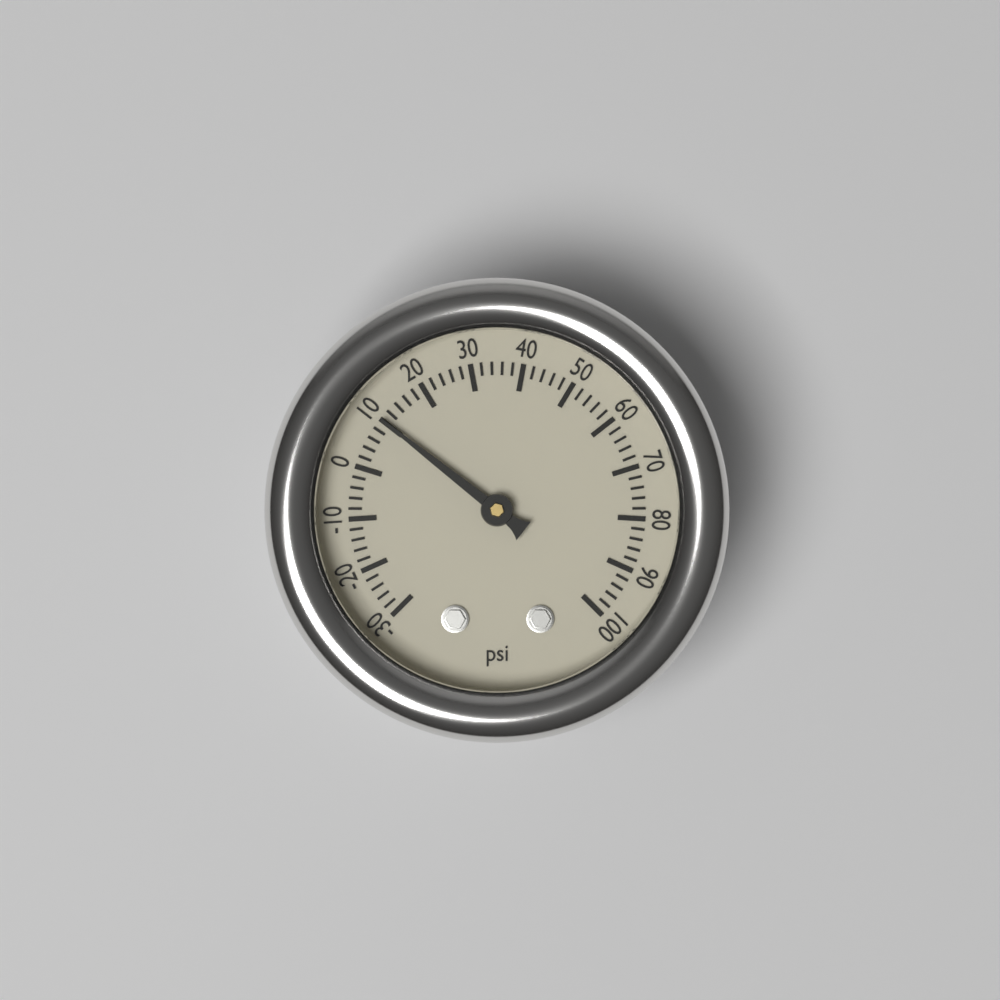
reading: 10 psi
